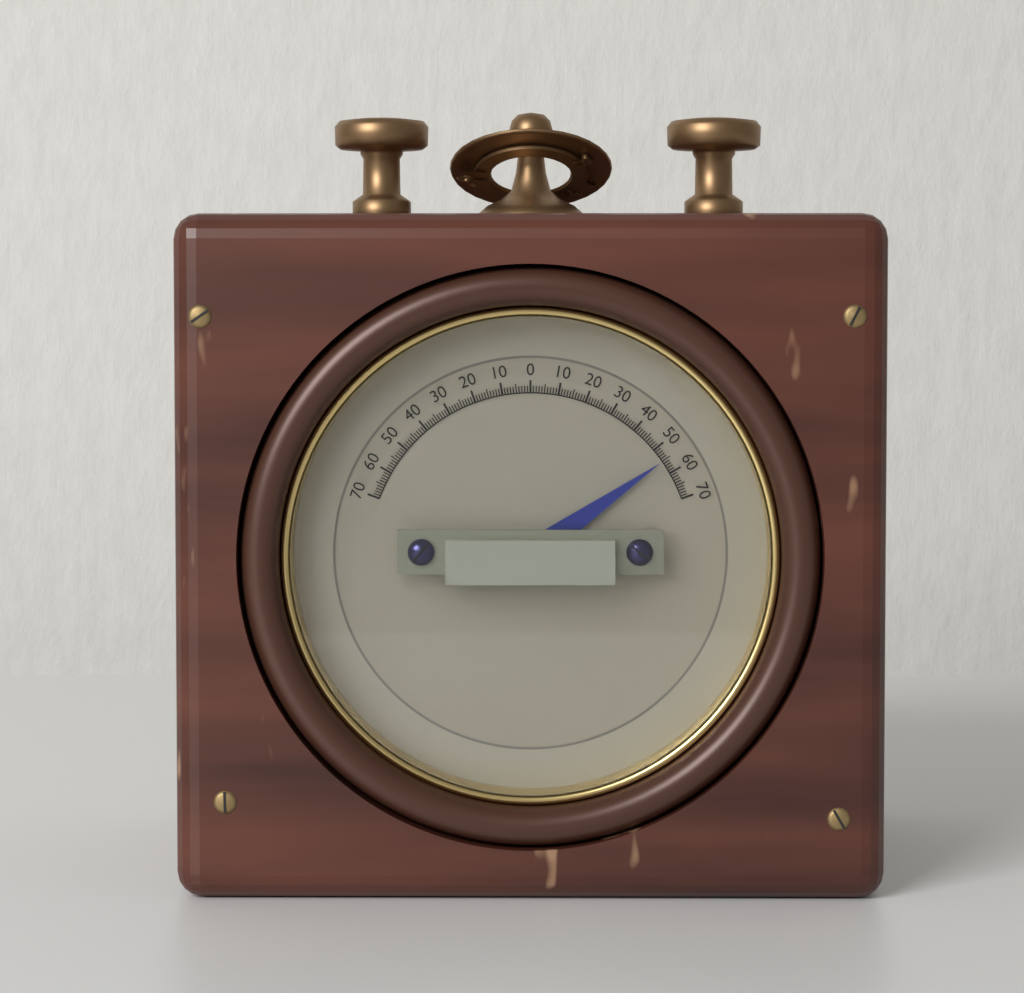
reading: 55 (no unit)
